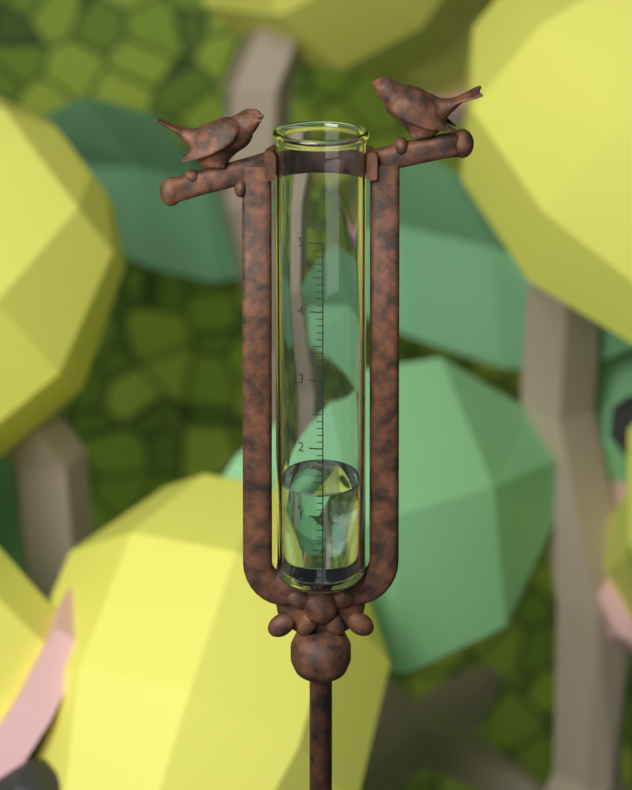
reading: 1.3 in
